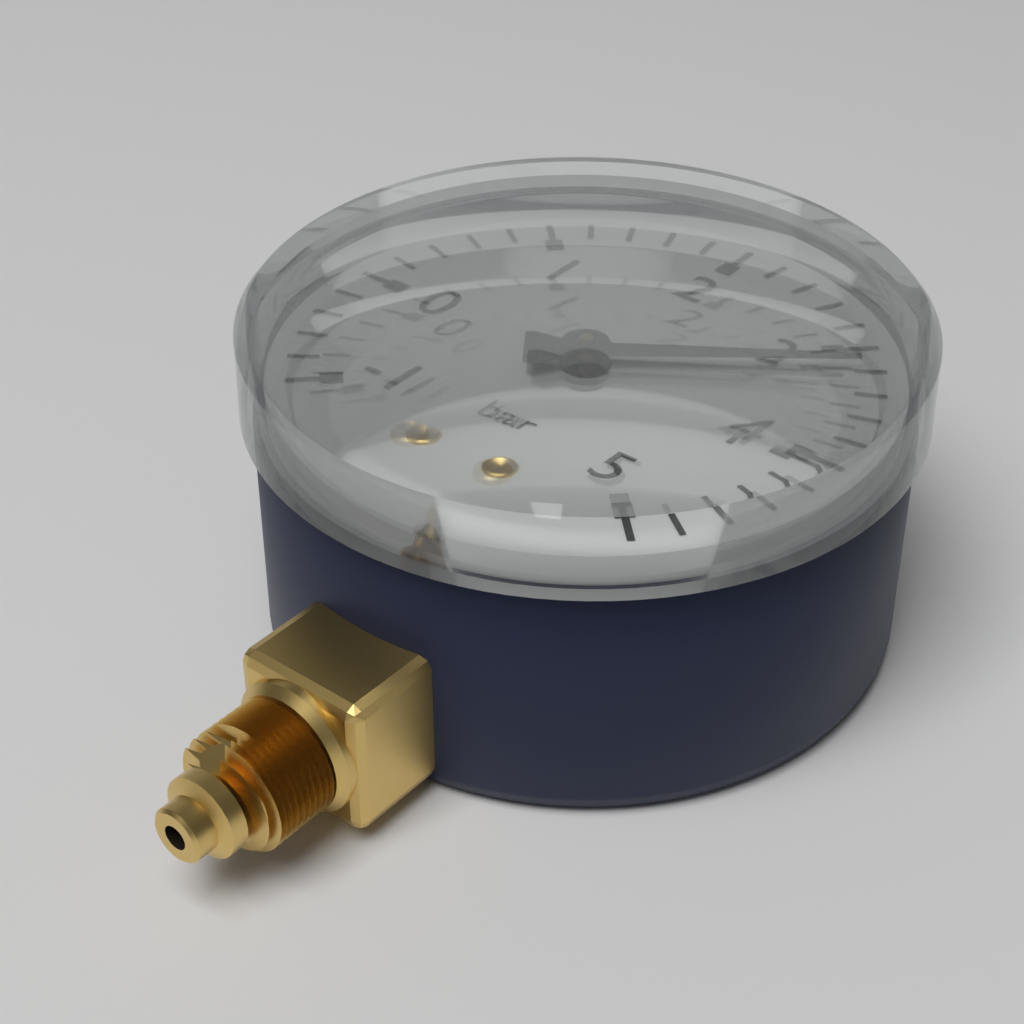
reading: 3.2 bar
